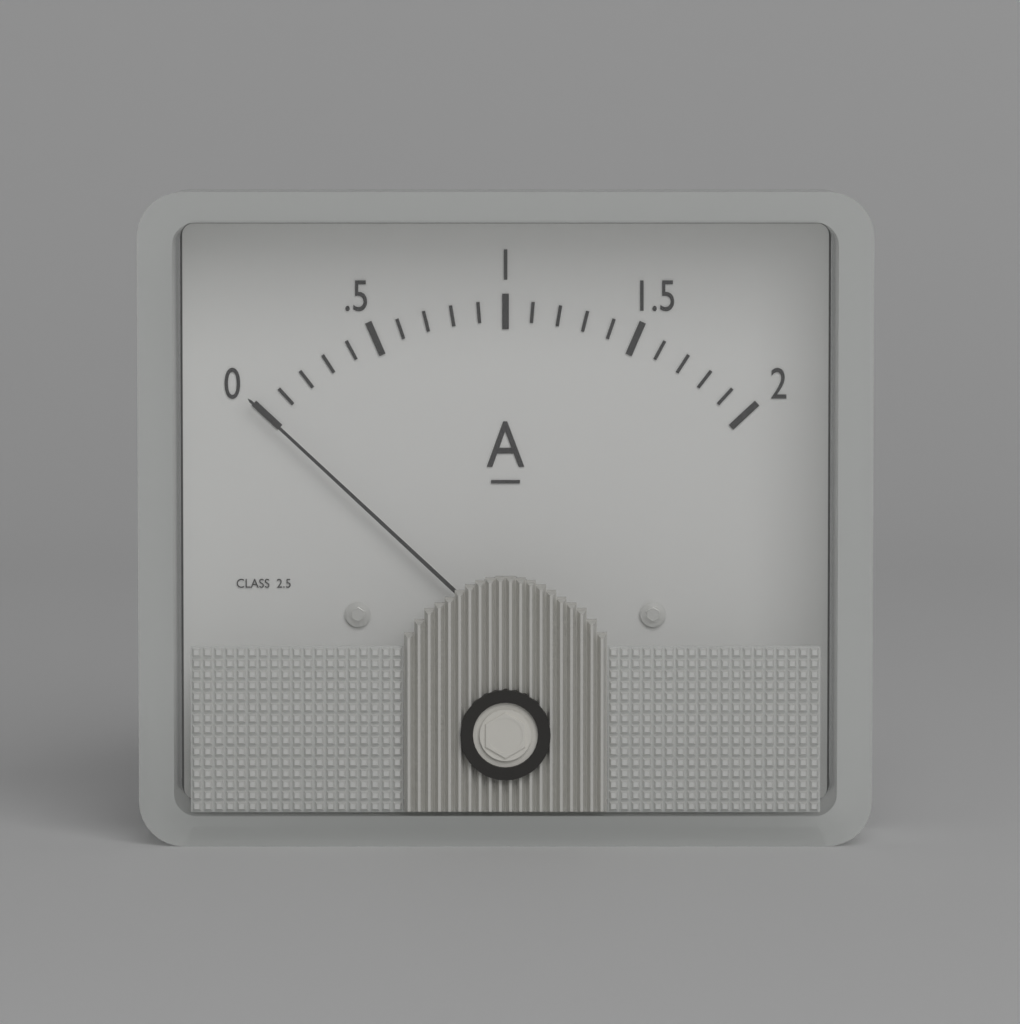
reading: 0.0 A
